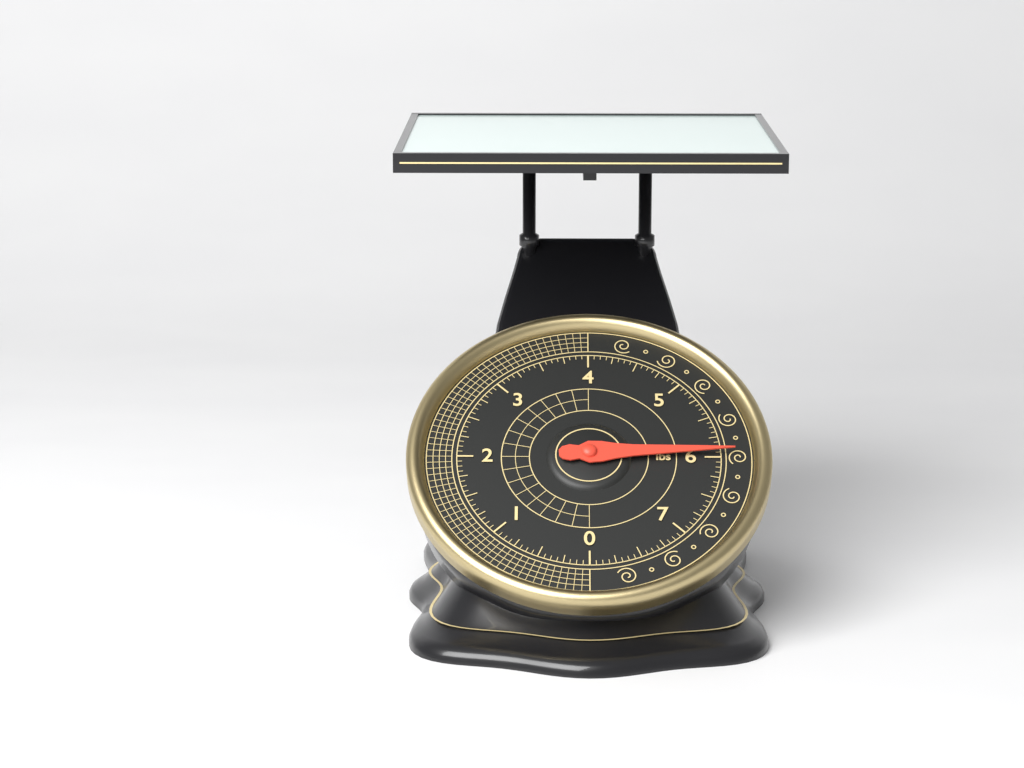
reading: 5.9375 lbs
